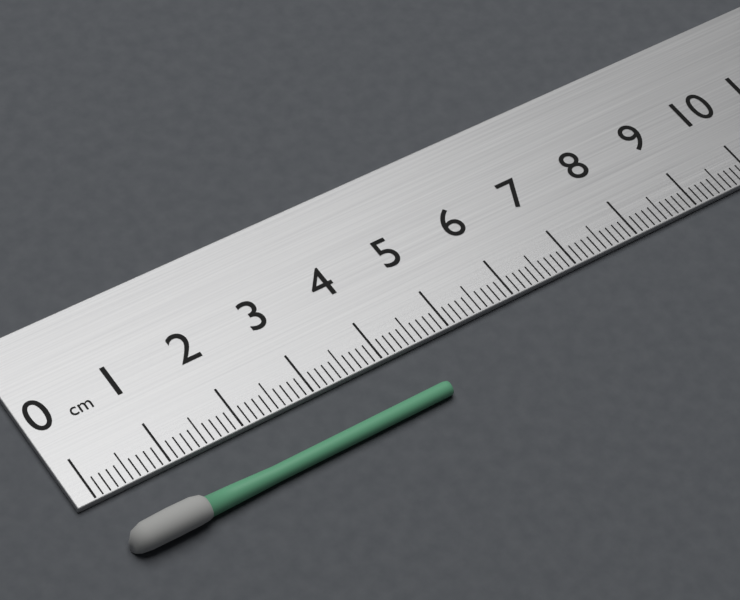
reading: 4.5 cm
